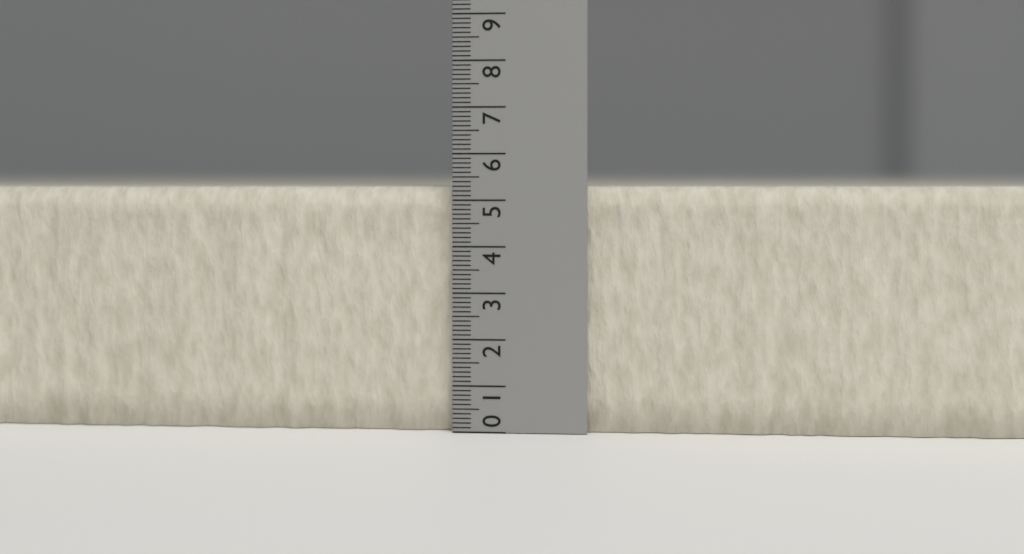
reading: 5.3 (no unit)
